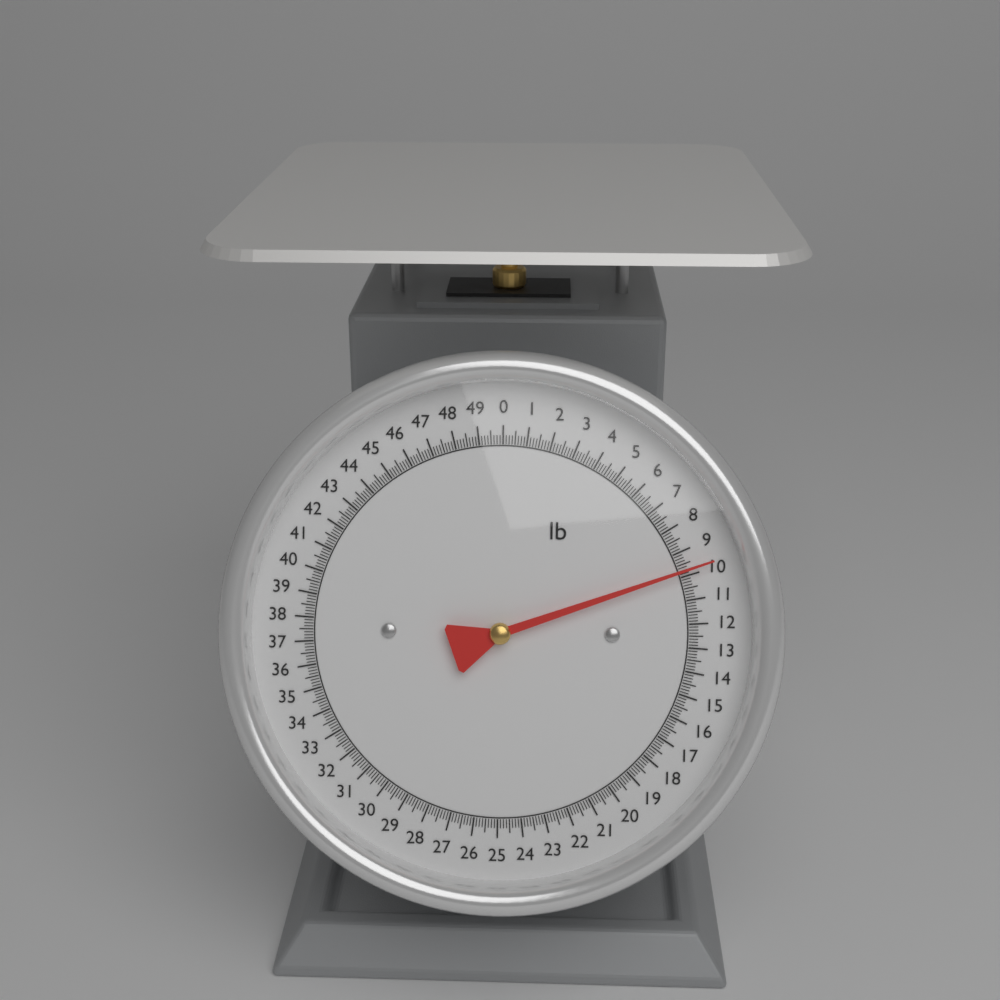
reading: 9.750 lb
